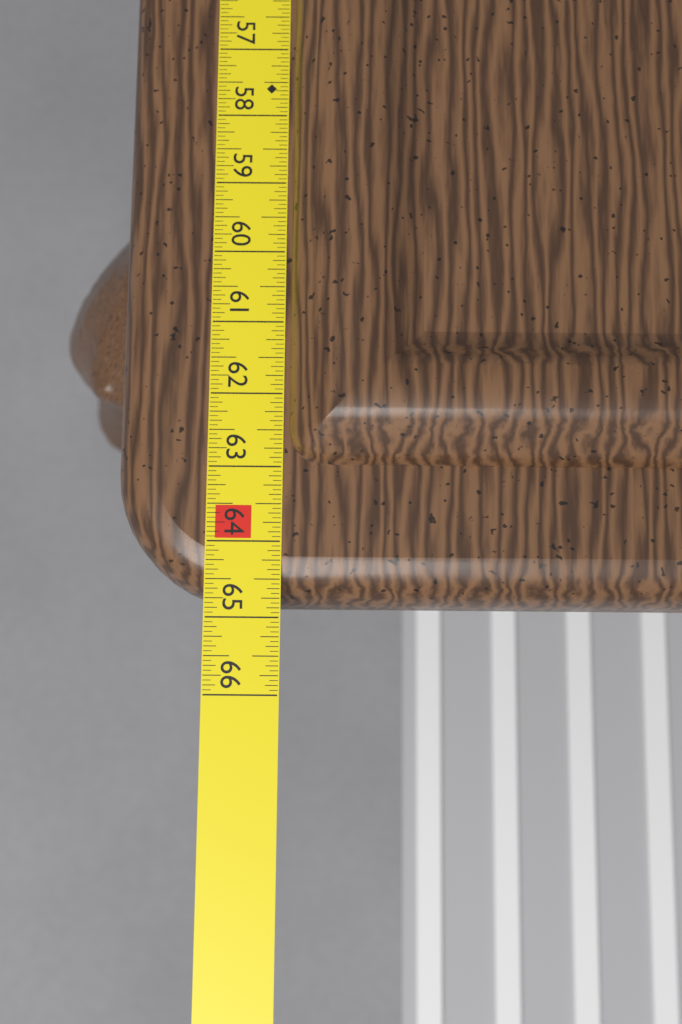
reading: 64.7500 in
